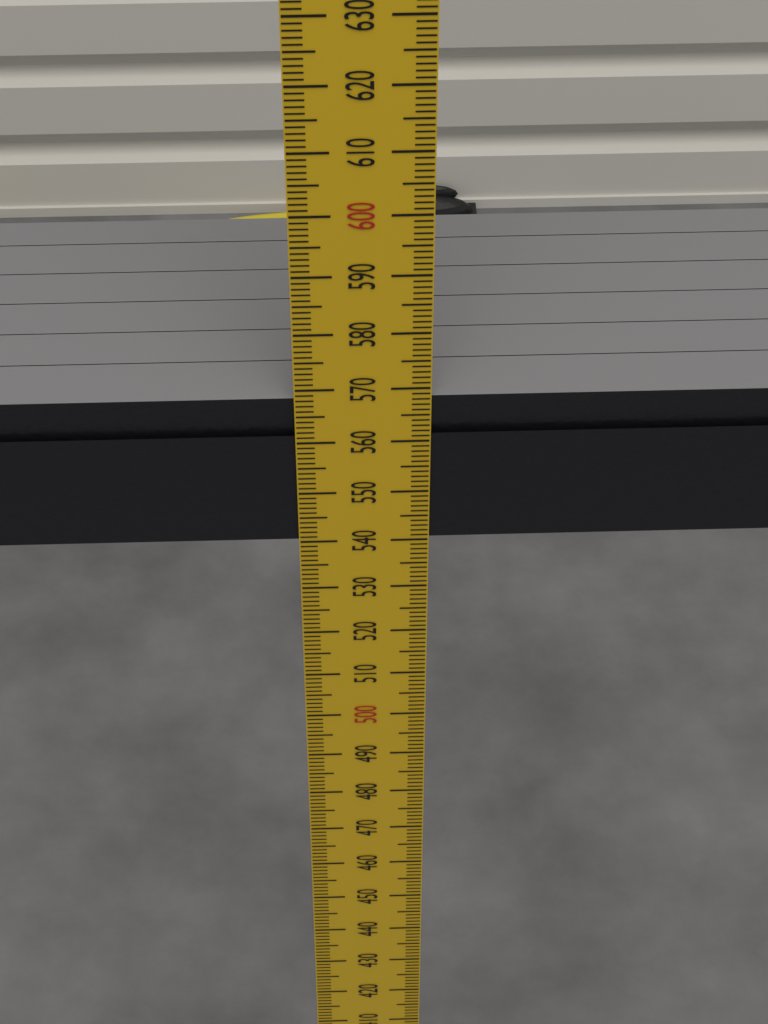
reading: 568 mm
